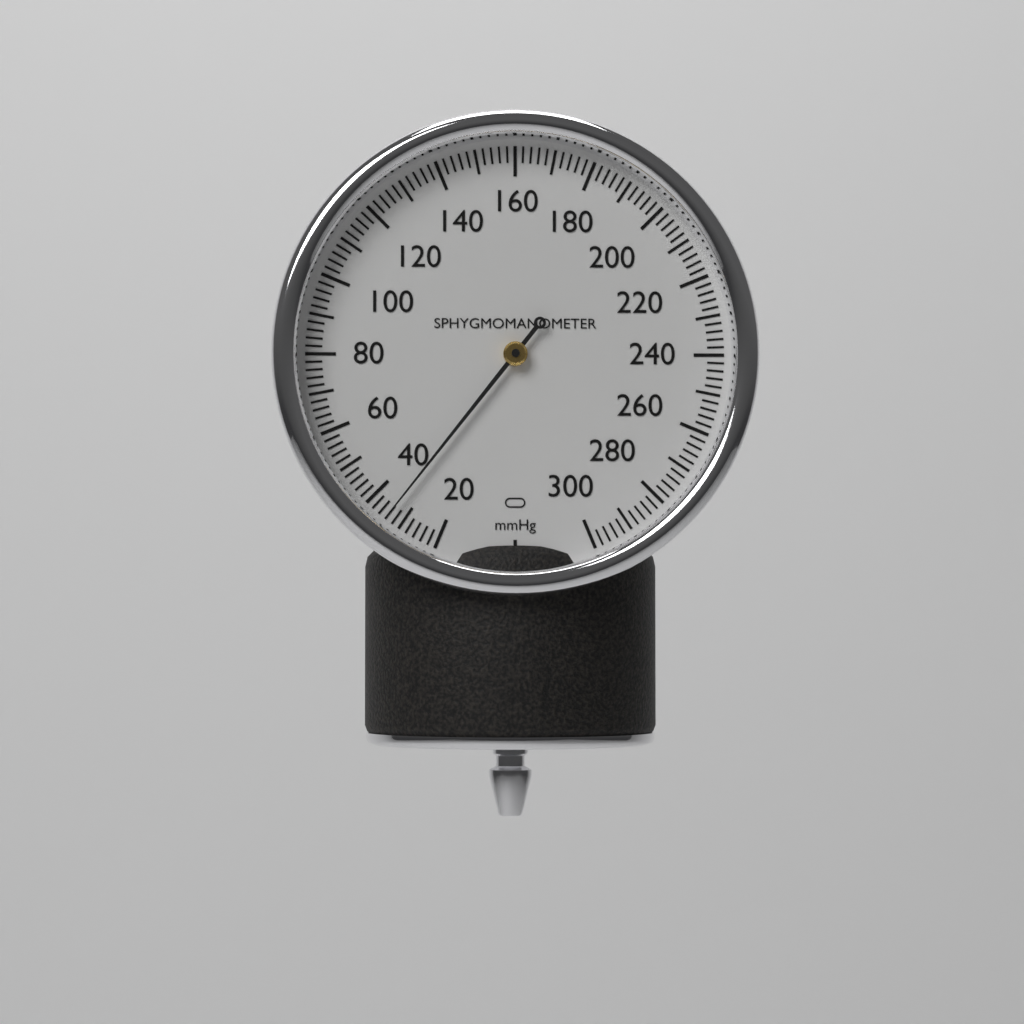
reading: 34 mmHg
